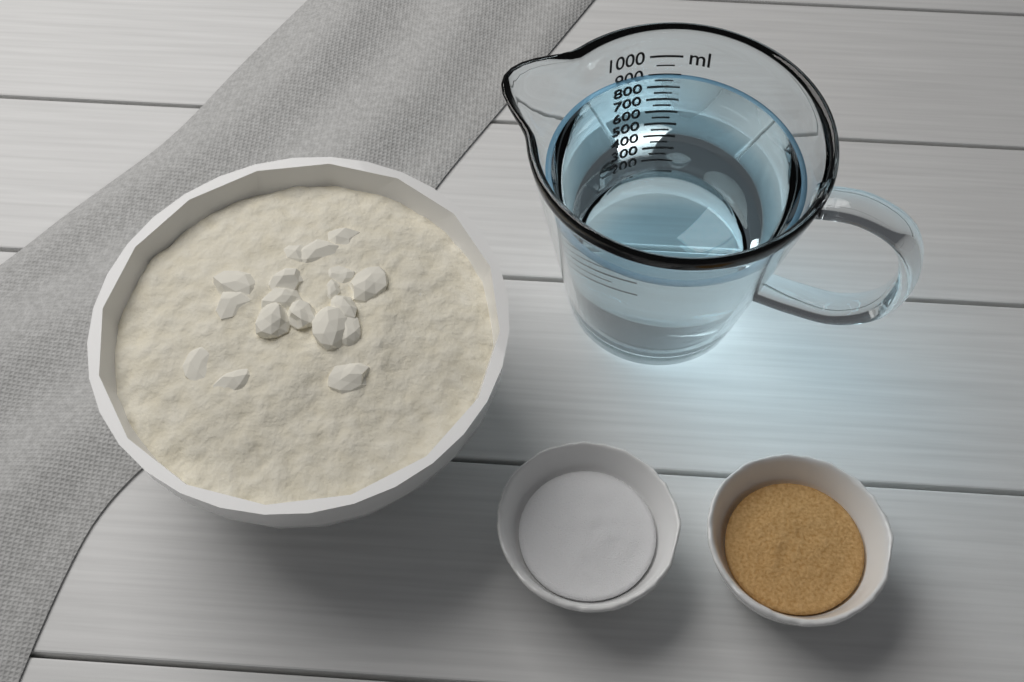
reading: 900 ml
